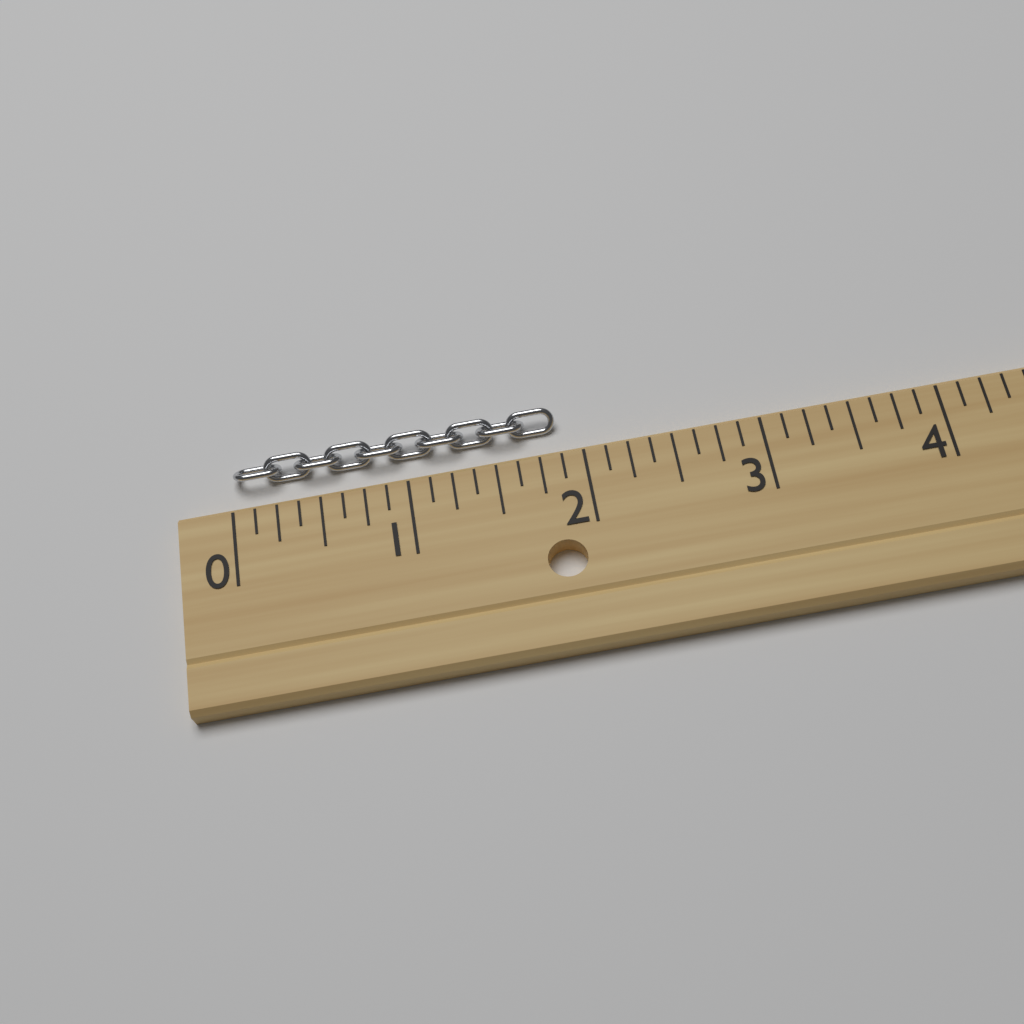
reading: 1.875 (no unit)
